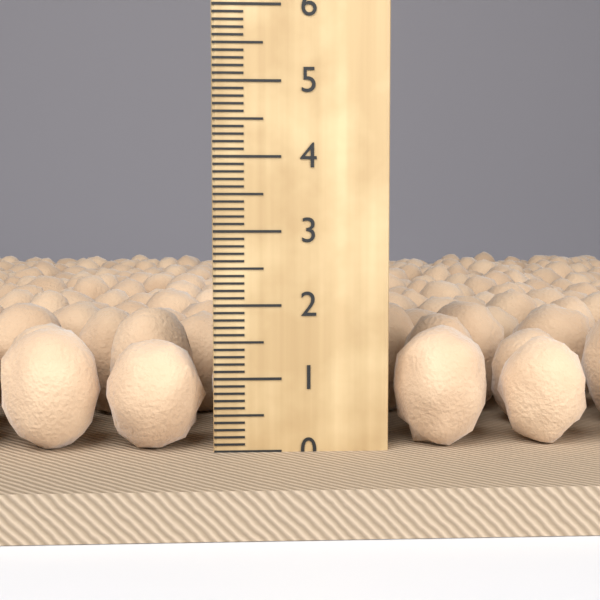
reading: 1.9 cm
